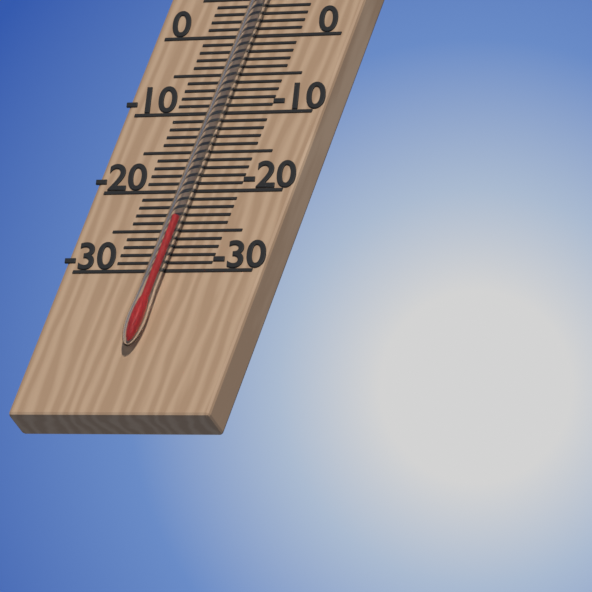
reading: -24 °C
